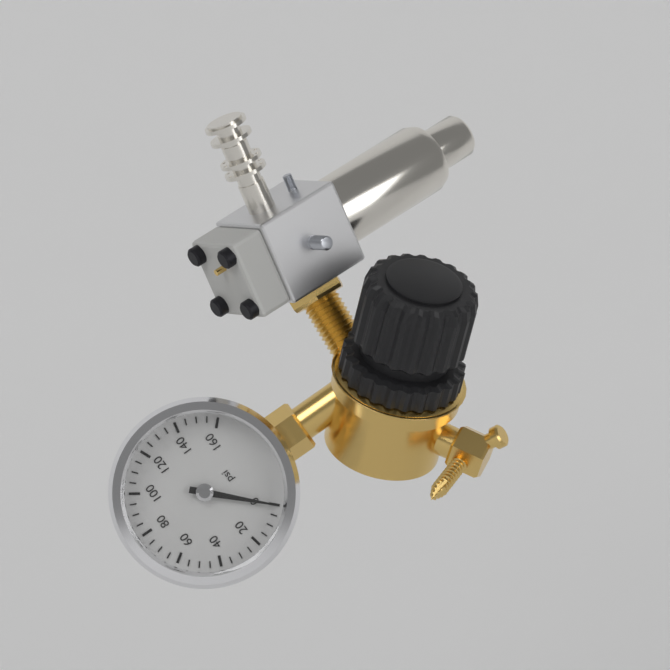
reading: 0 psi
